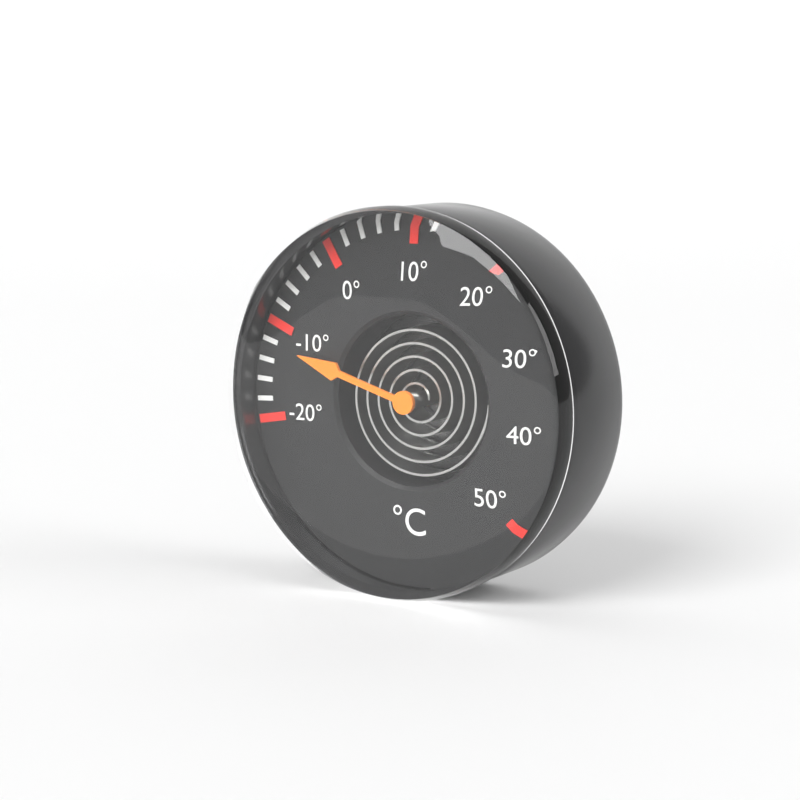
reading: -12 °C
